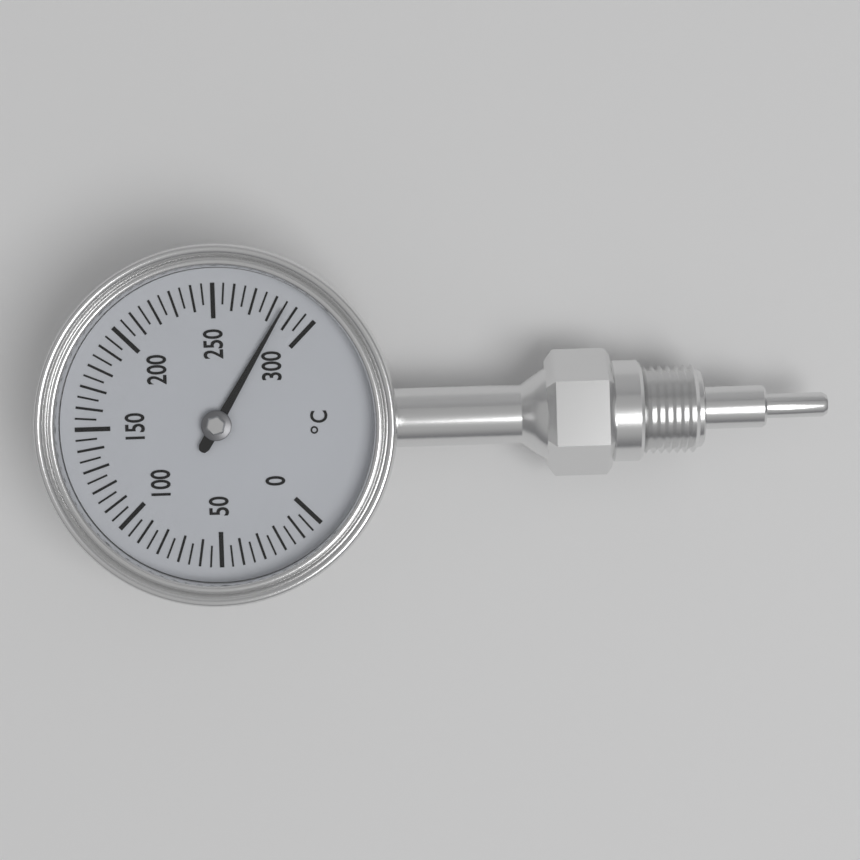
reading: 285 °C
